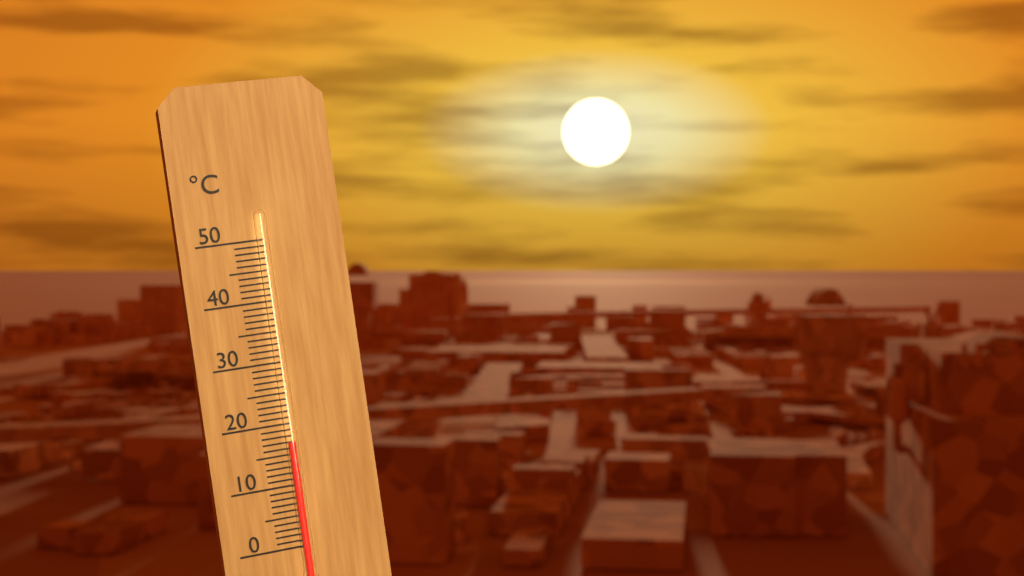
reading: 17 °C
